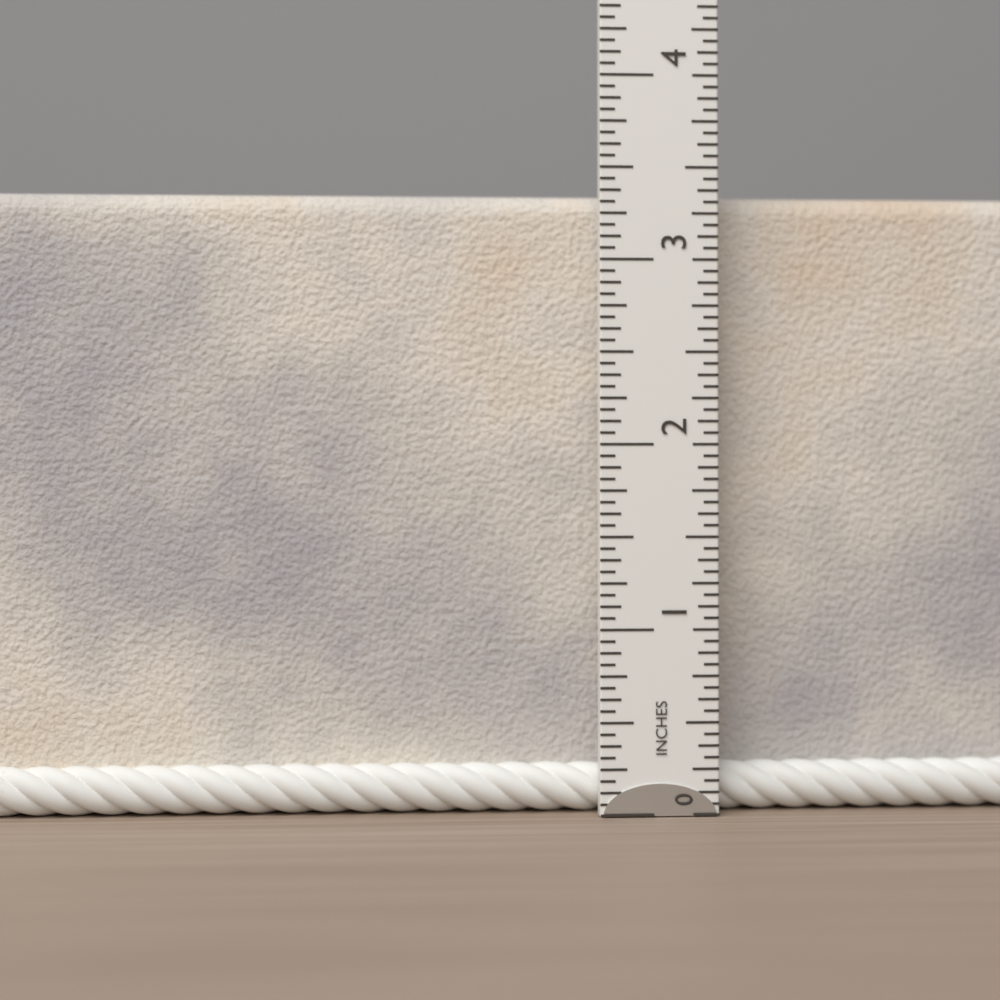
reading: 3.3750 in
